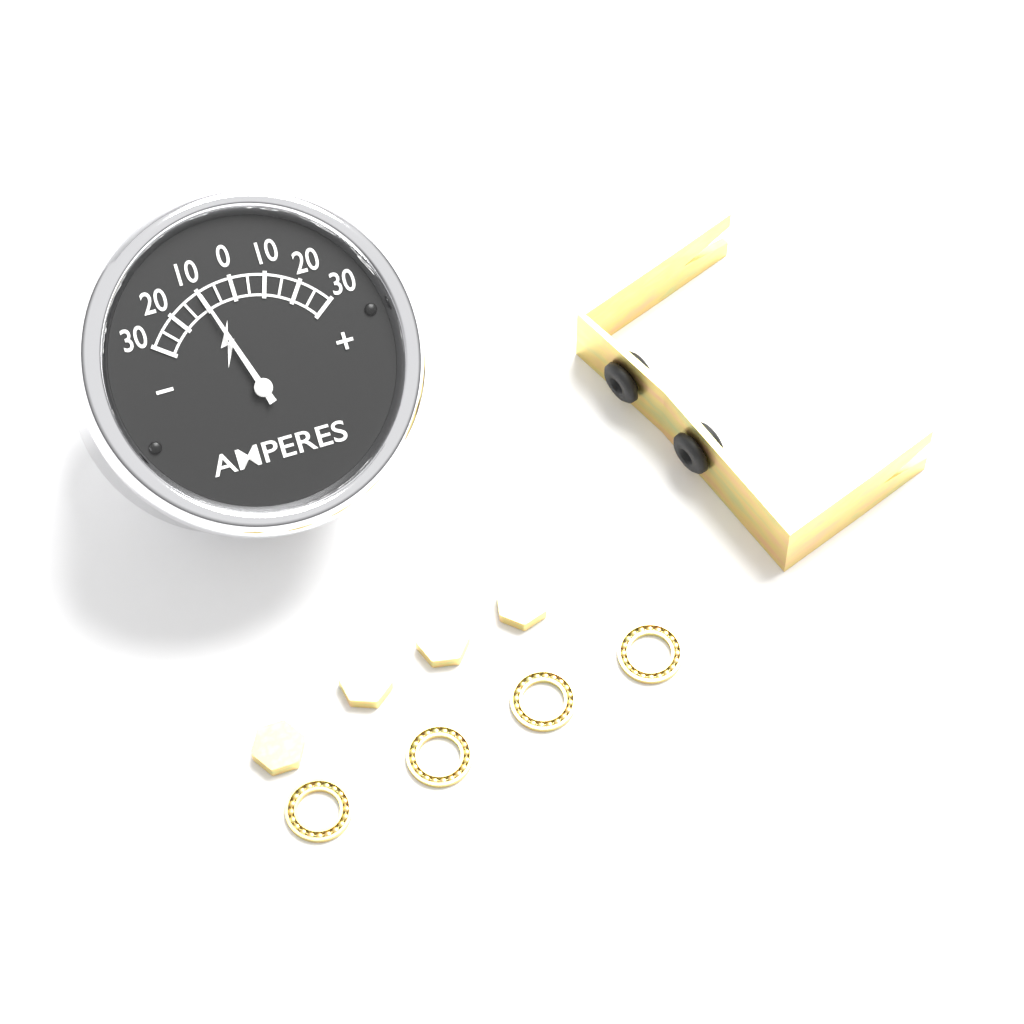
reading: -10 A
